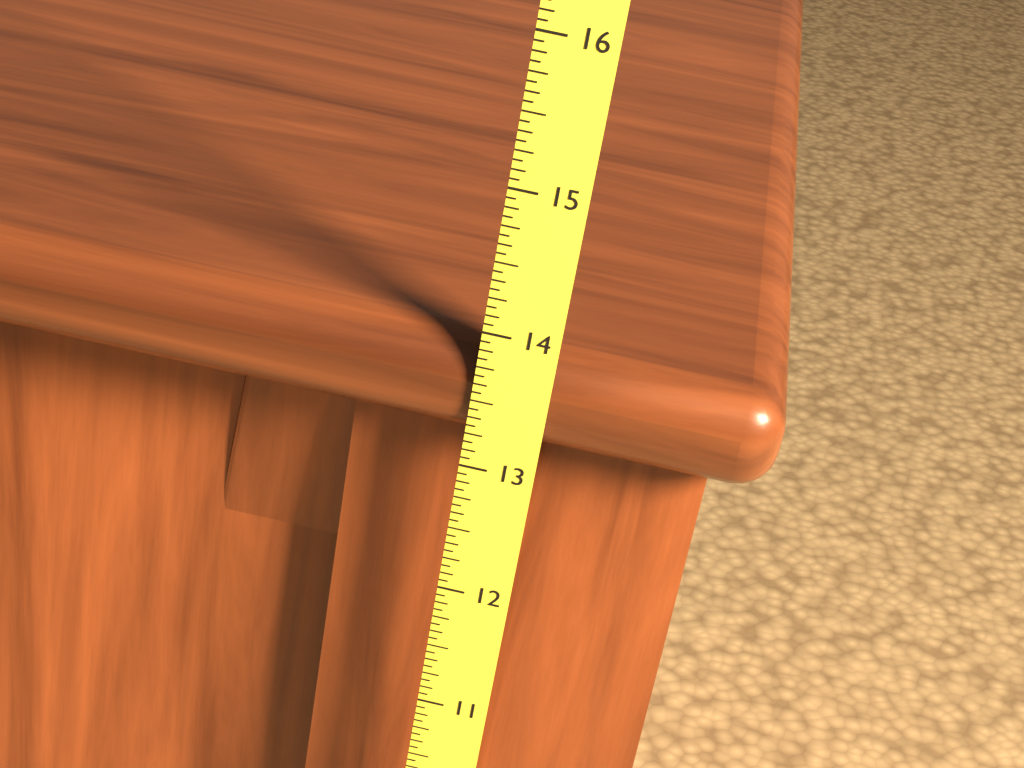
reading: 13.8750 (no unit)
